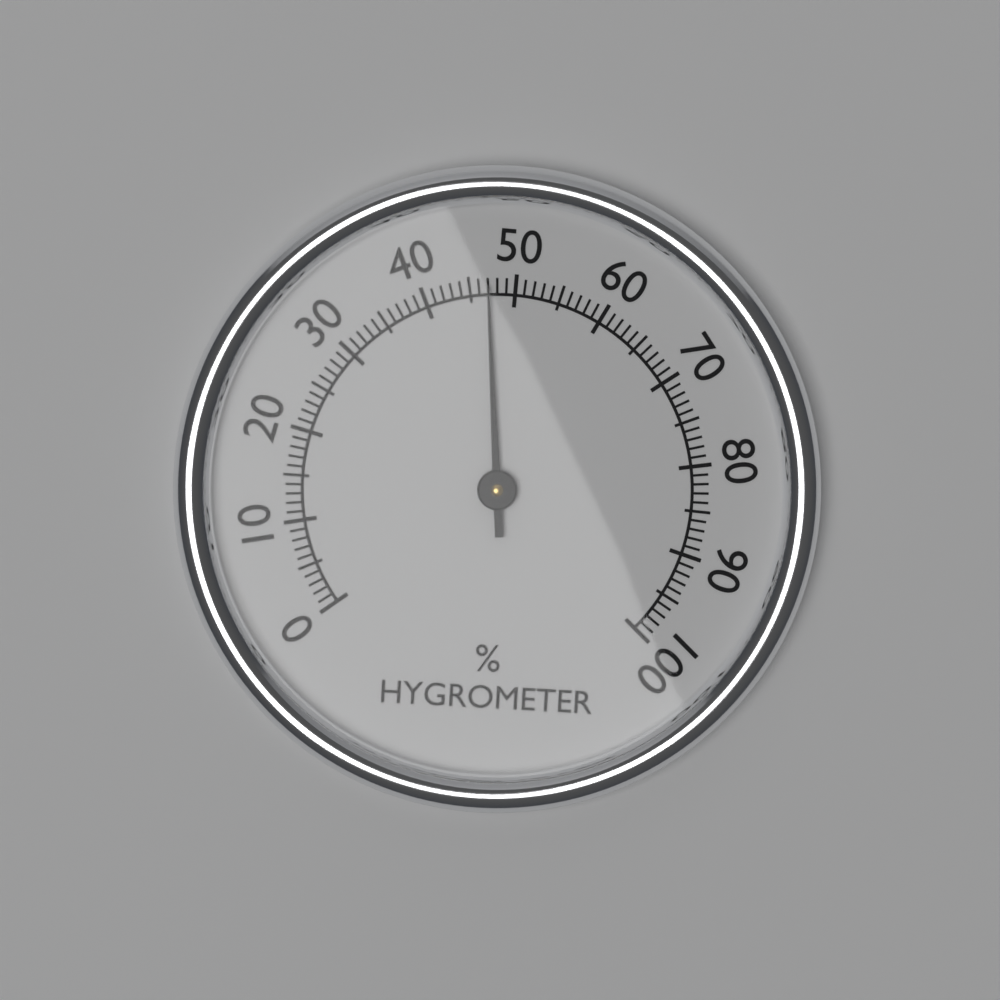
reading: 47 %
